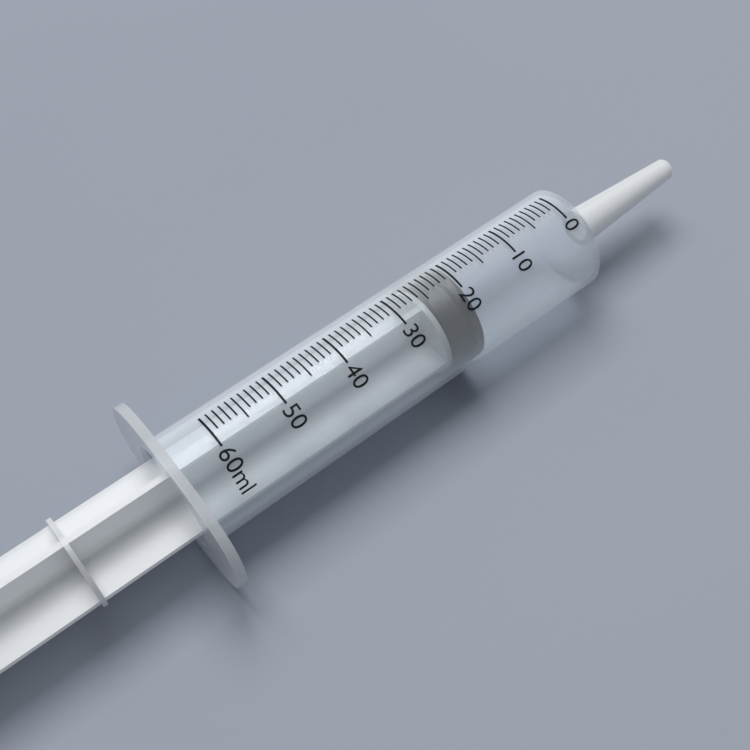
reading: 20 ml
